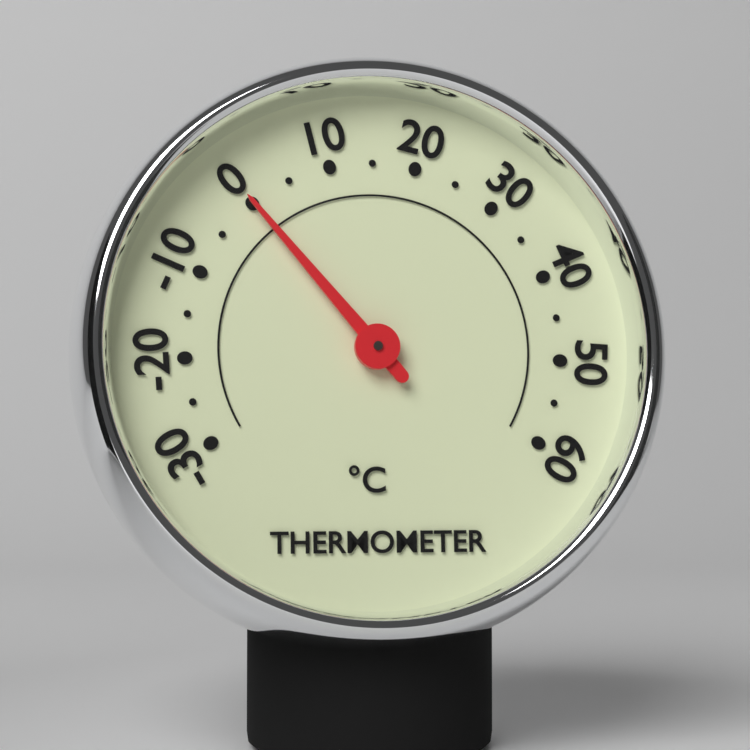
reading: 0 °C
